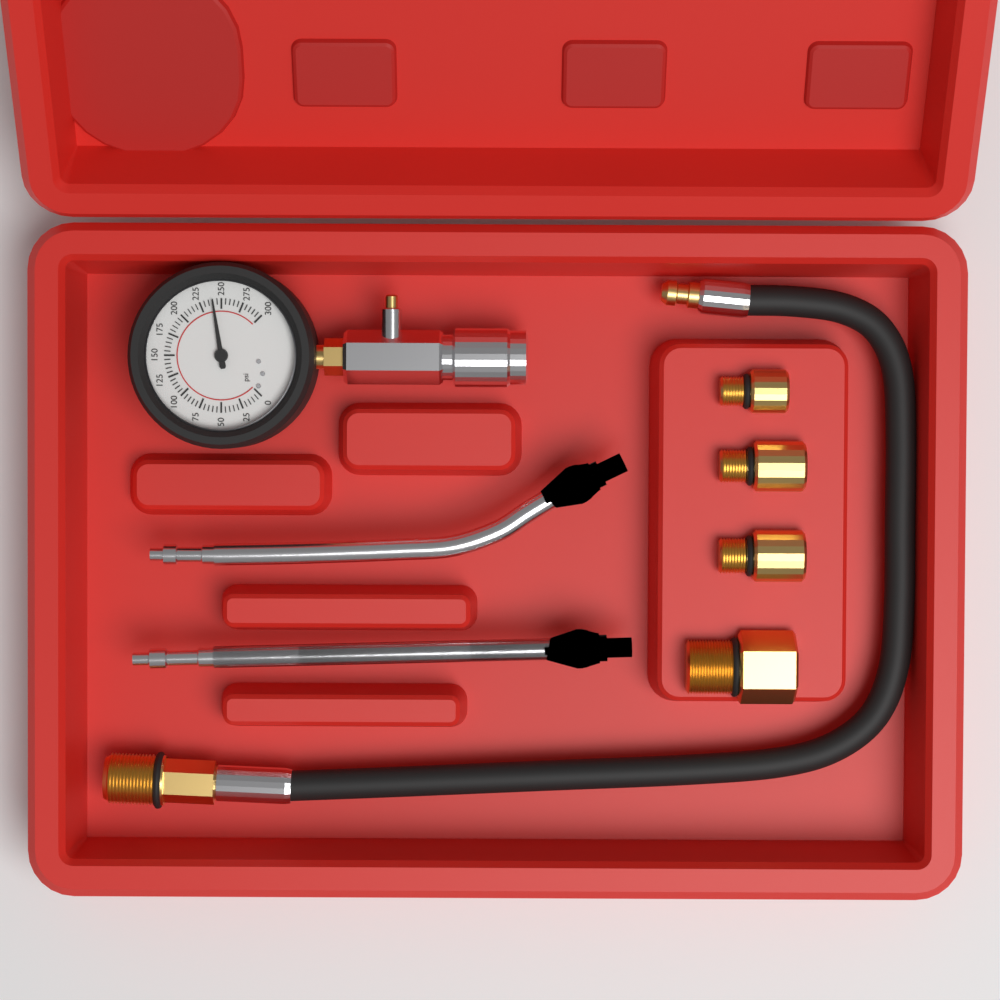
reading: 240 psi
